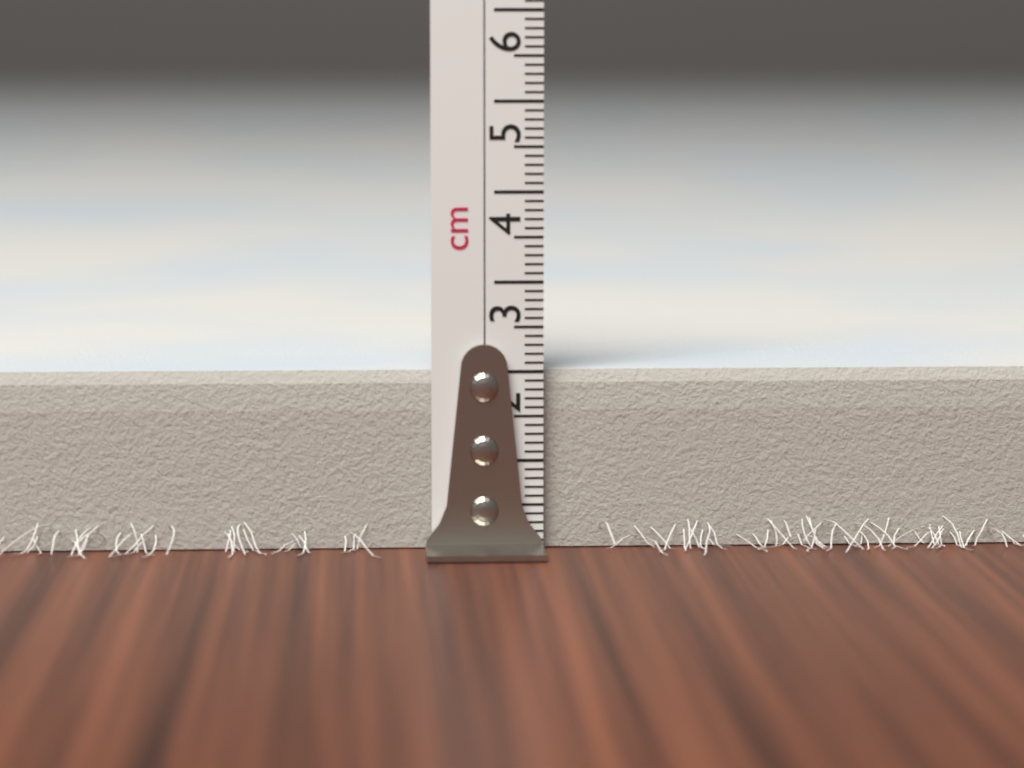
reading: 2.0 cm
